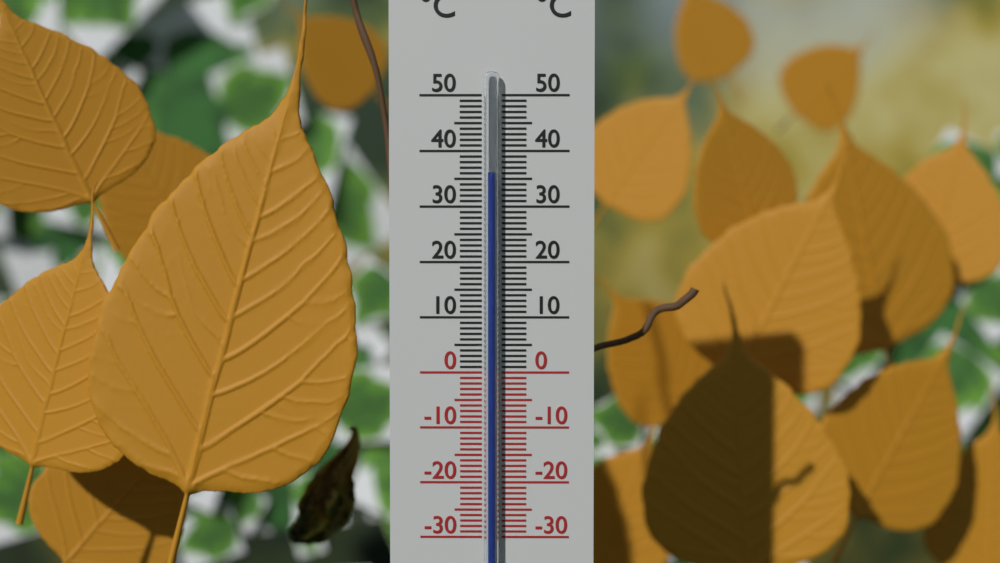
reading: 36 °C
